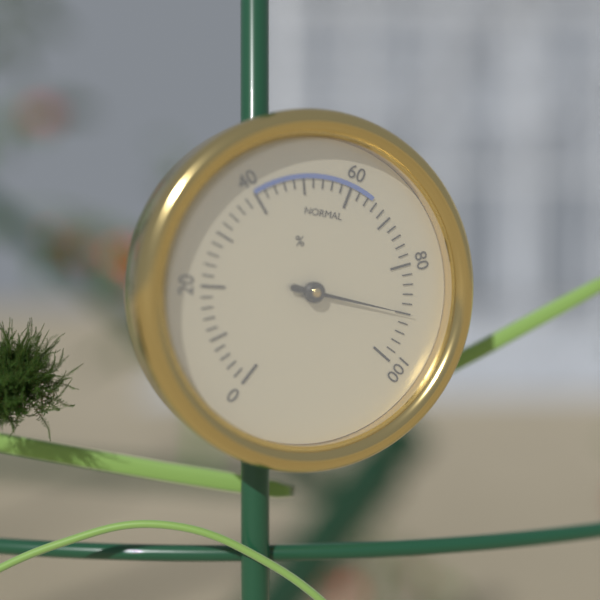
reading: 90 %
